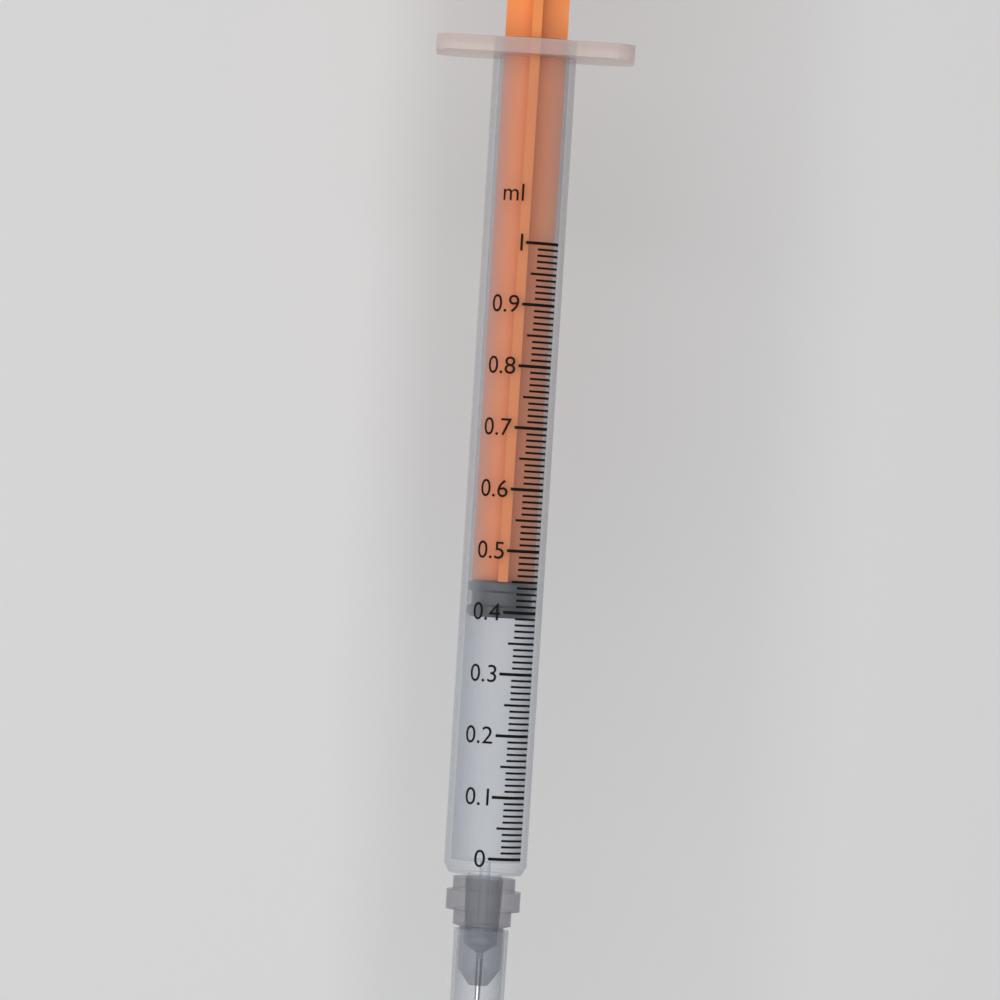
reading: 0.39 ml
